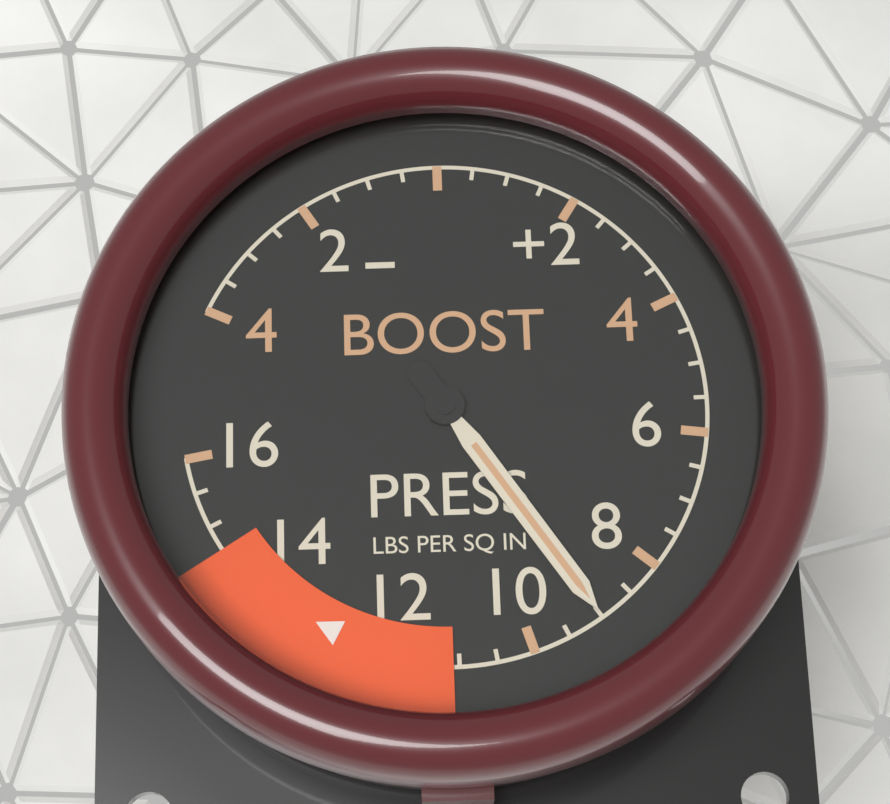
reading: 9.0 psi
